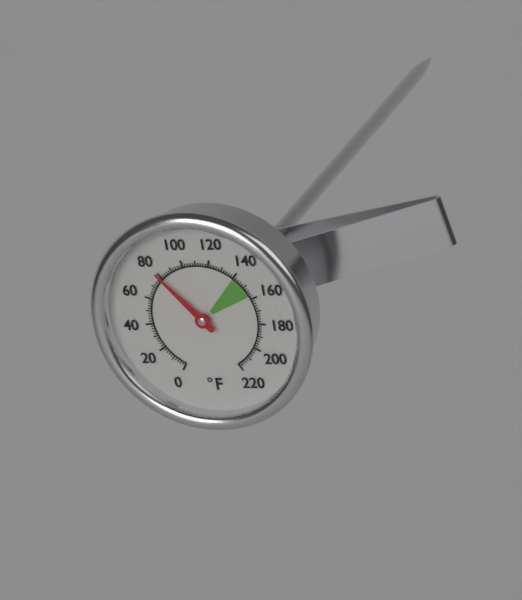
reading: 80 °F
